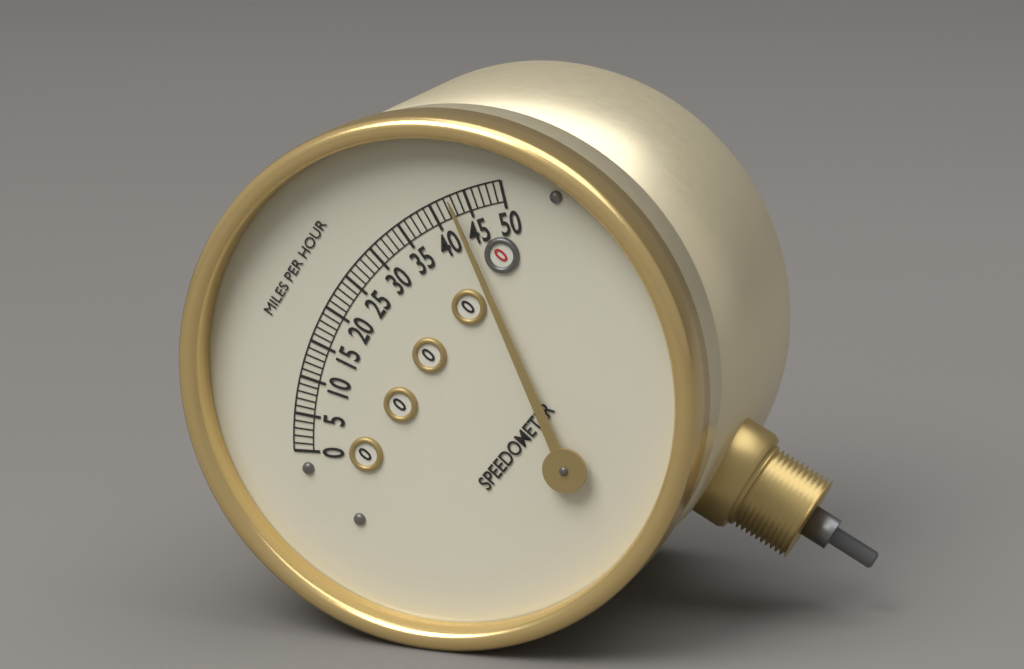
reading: 43 mph
